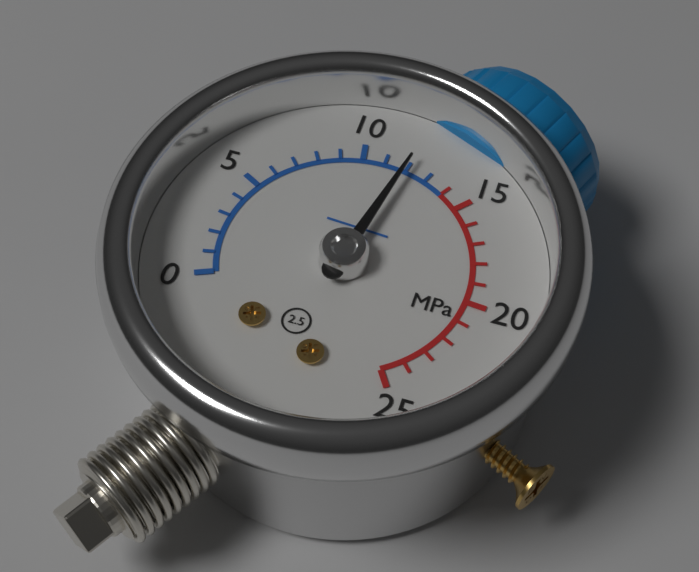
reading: 12 MPa
